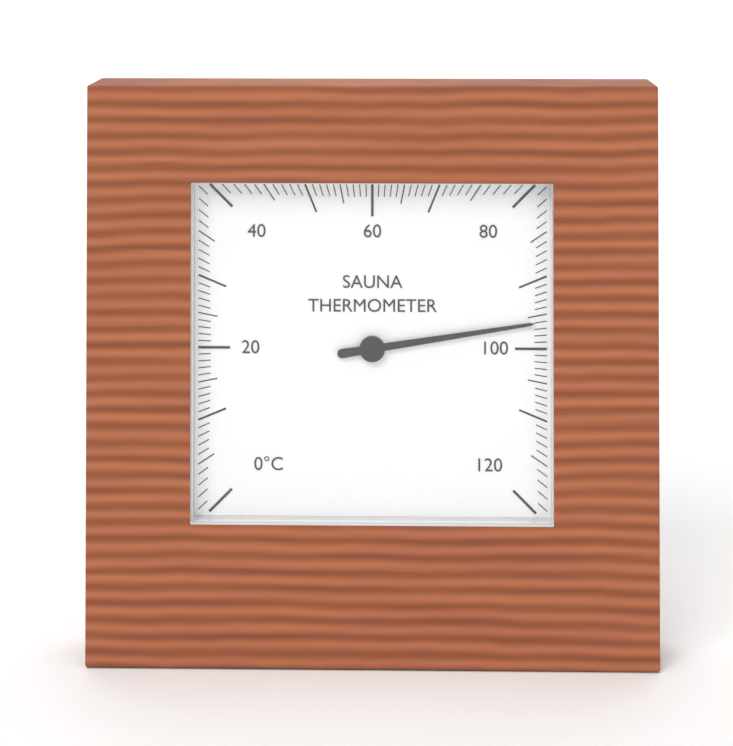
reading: 96 °C
